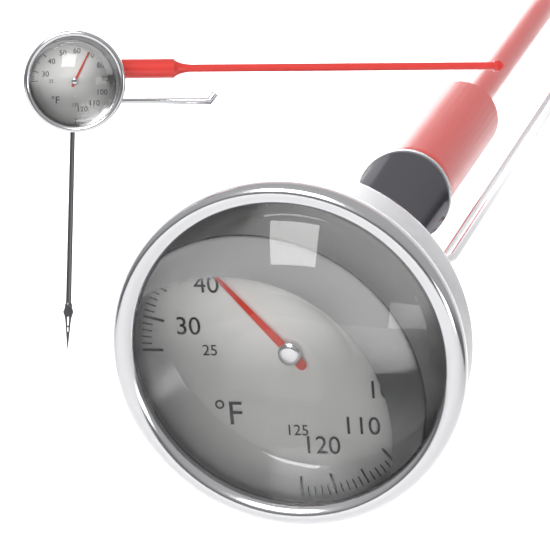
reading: 43 °F
